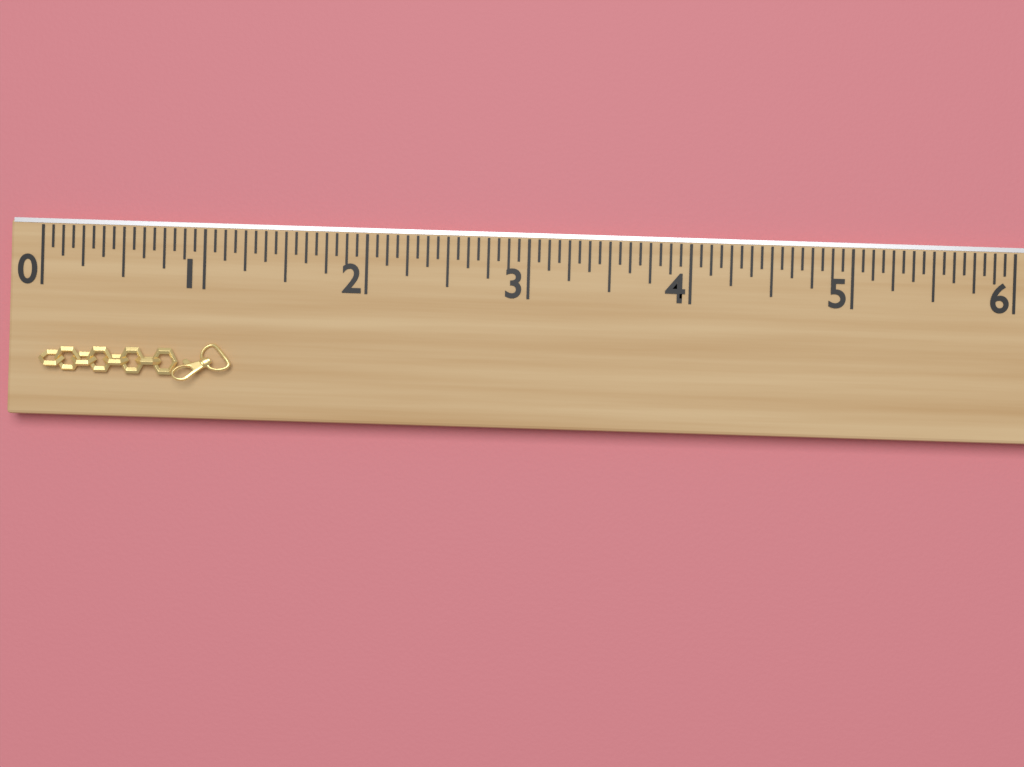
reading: 1.1875 (no unit)
